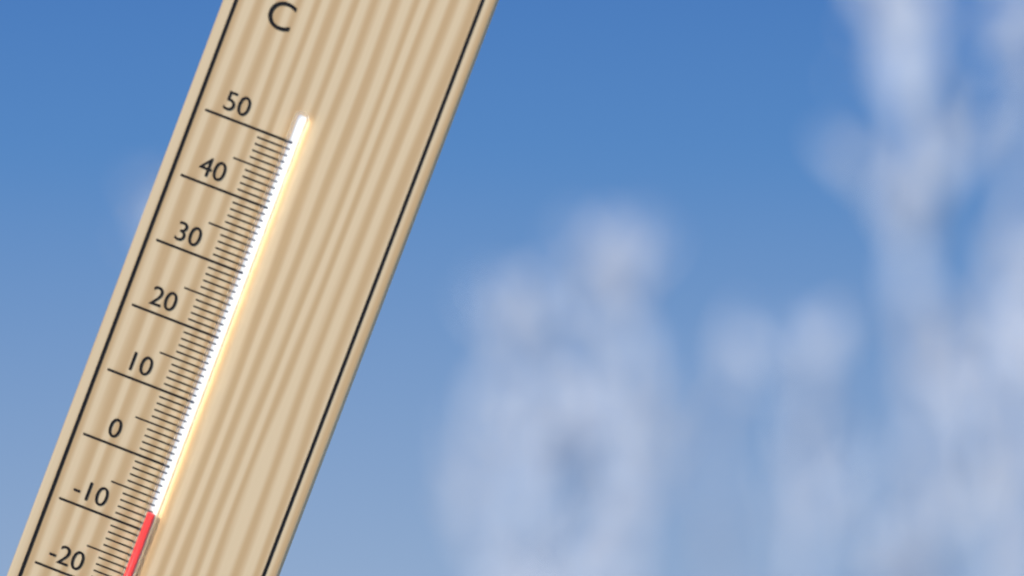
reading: -7 °C
